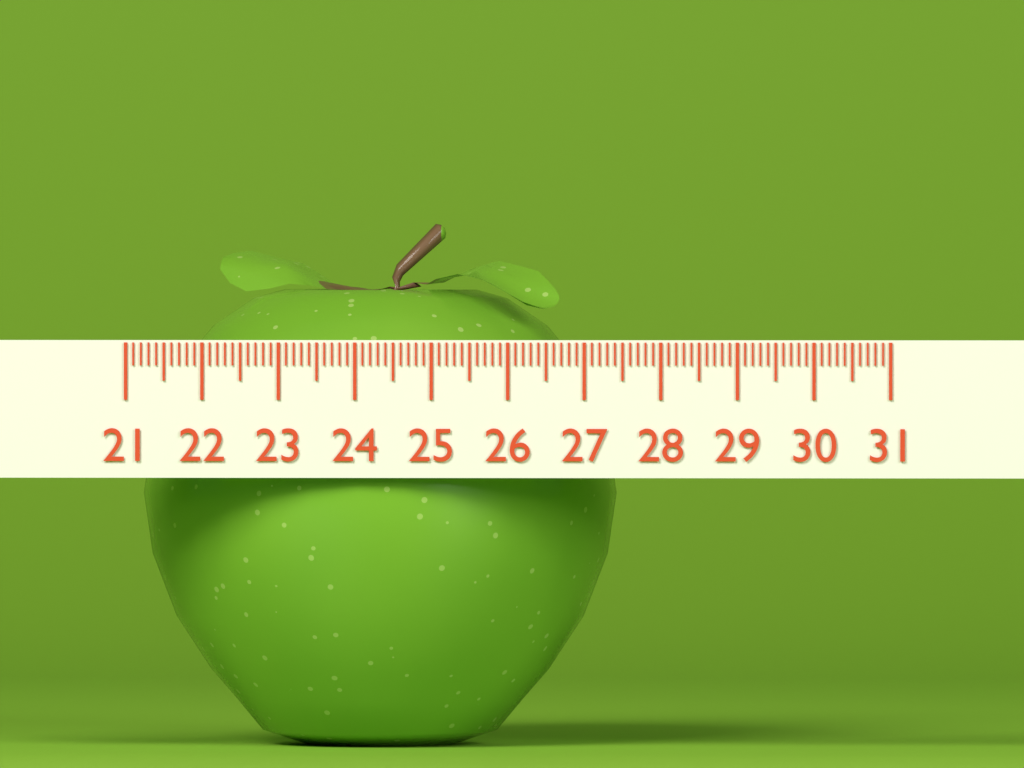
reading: 27.3 (no unit)
